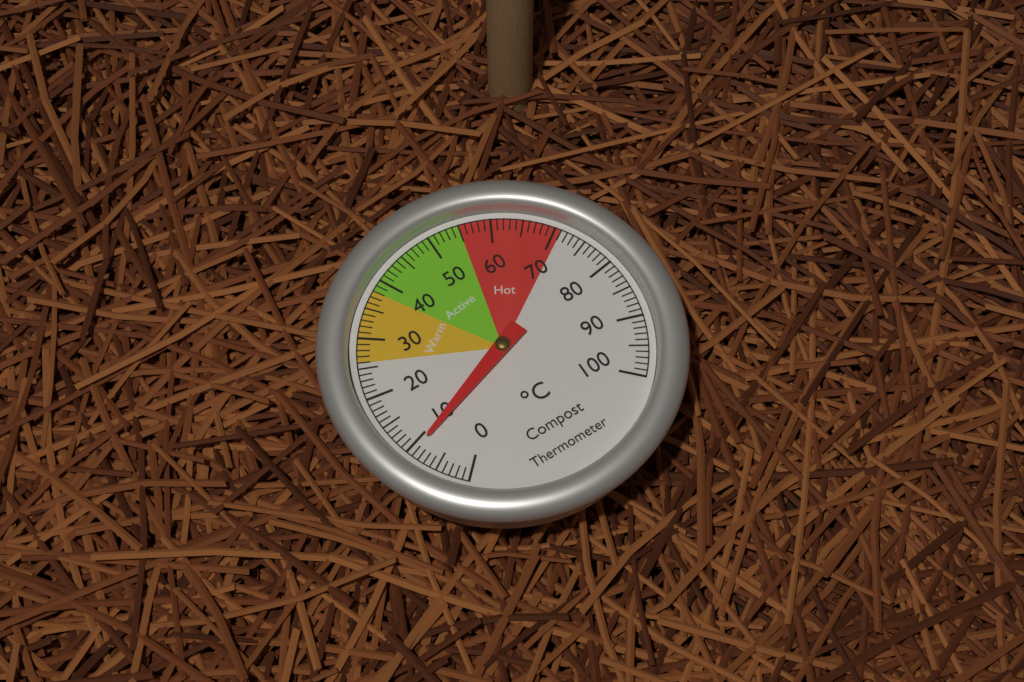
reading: 9 °C
